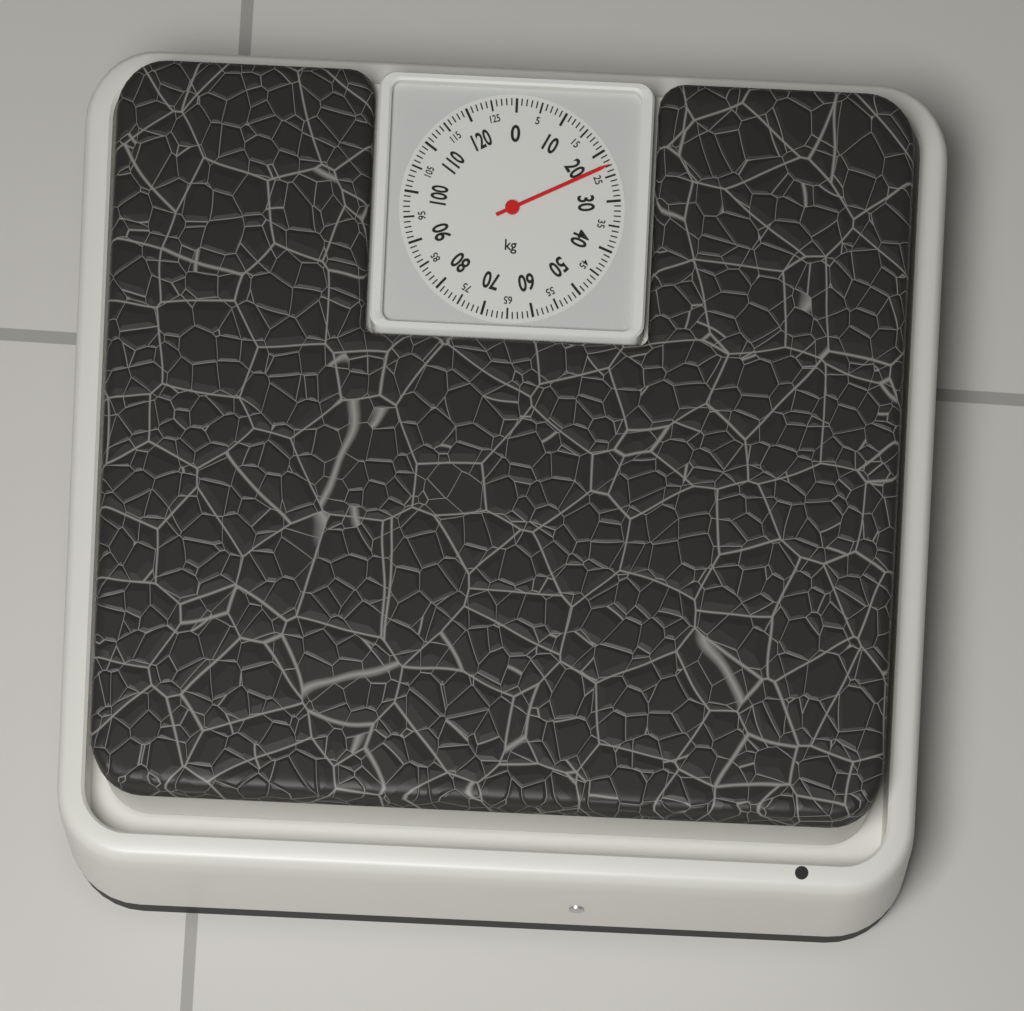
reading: 23 kg
